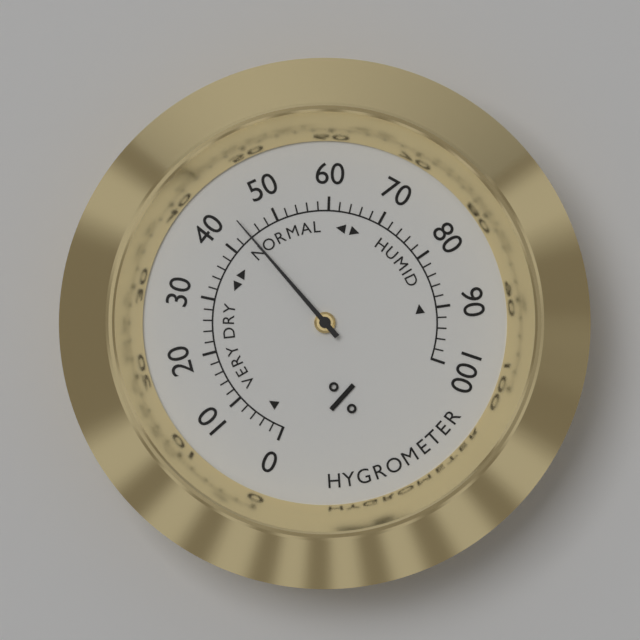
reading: 44 %
